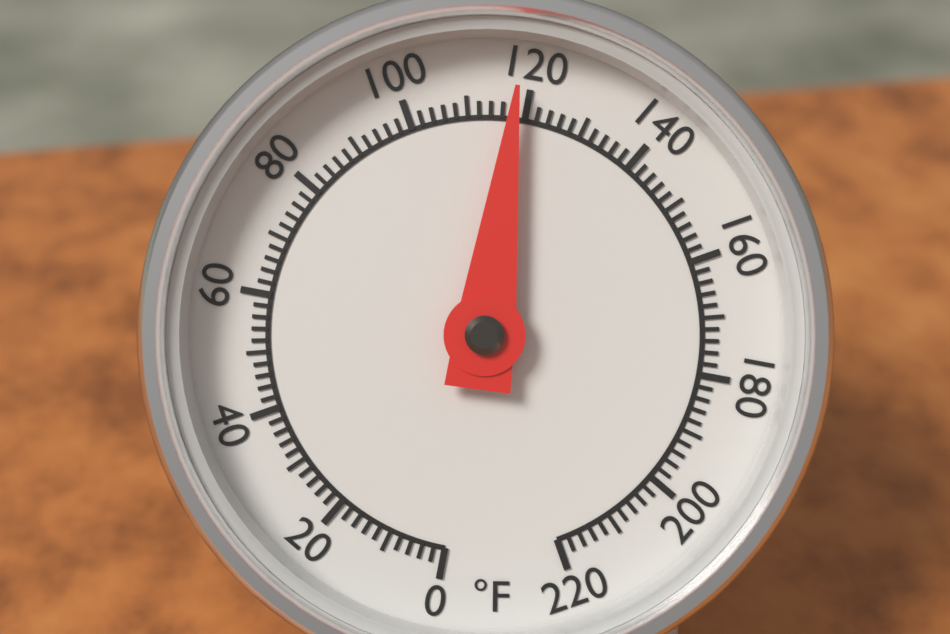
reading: 118 °F
